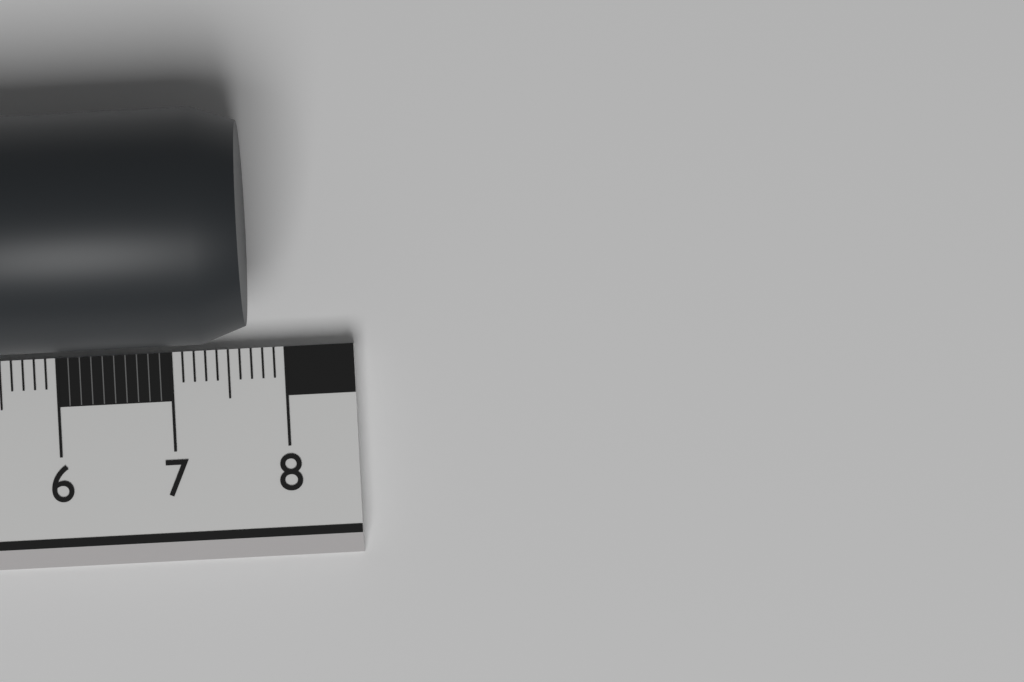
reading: 7.7 cm
